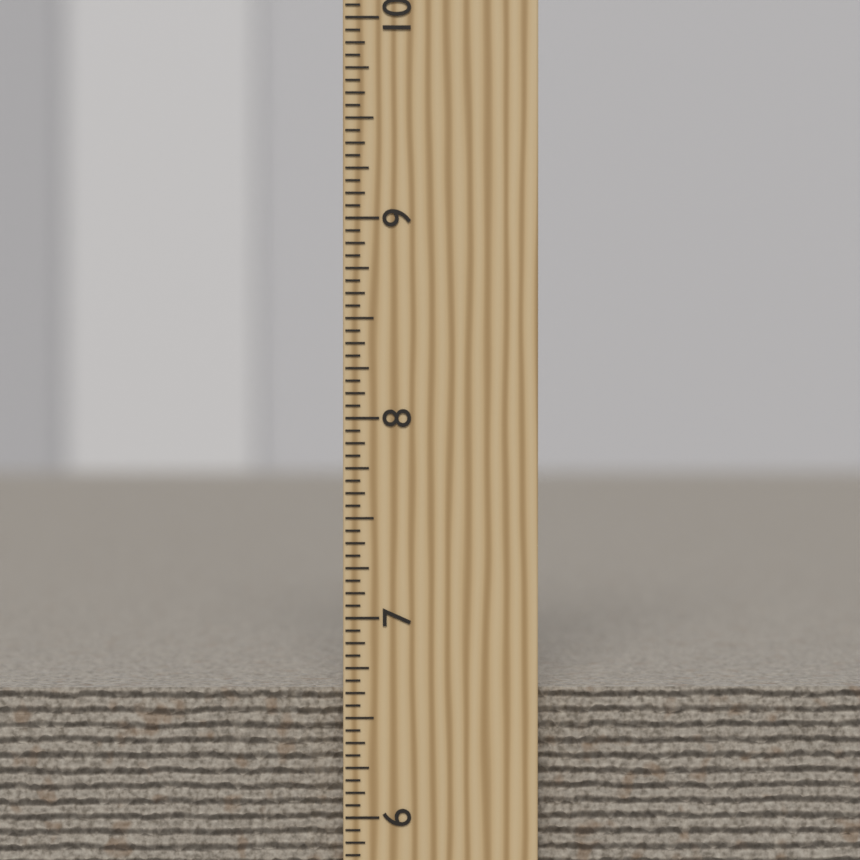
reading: 6.6250 inch
